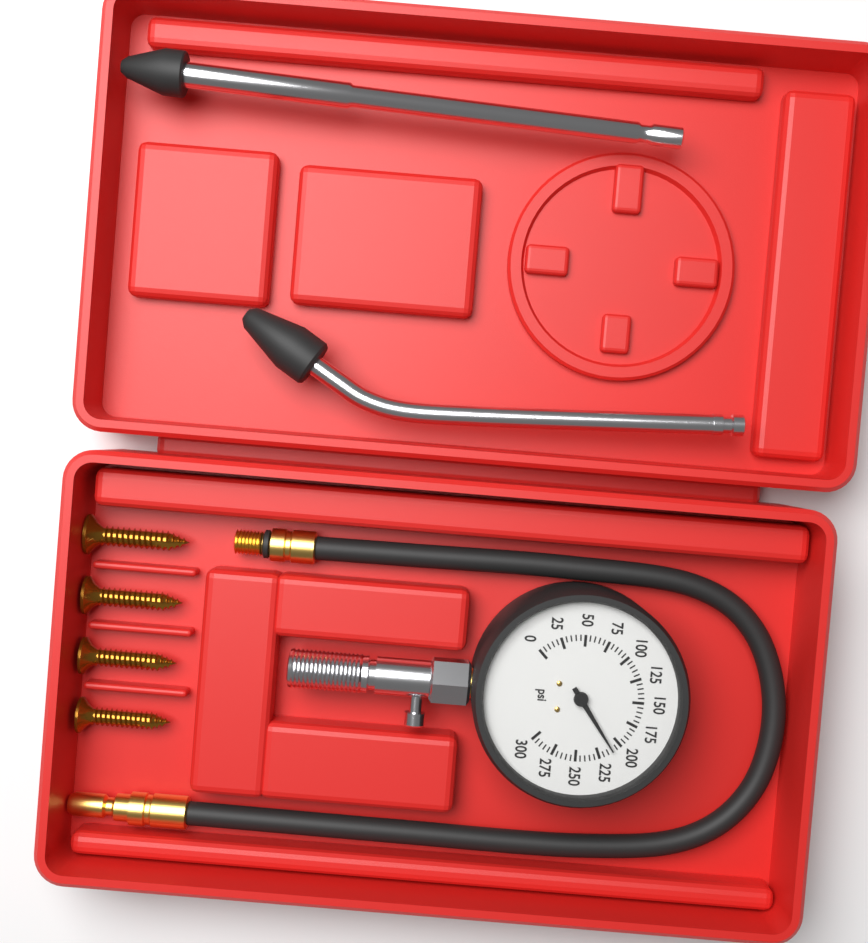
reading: 210 psi
